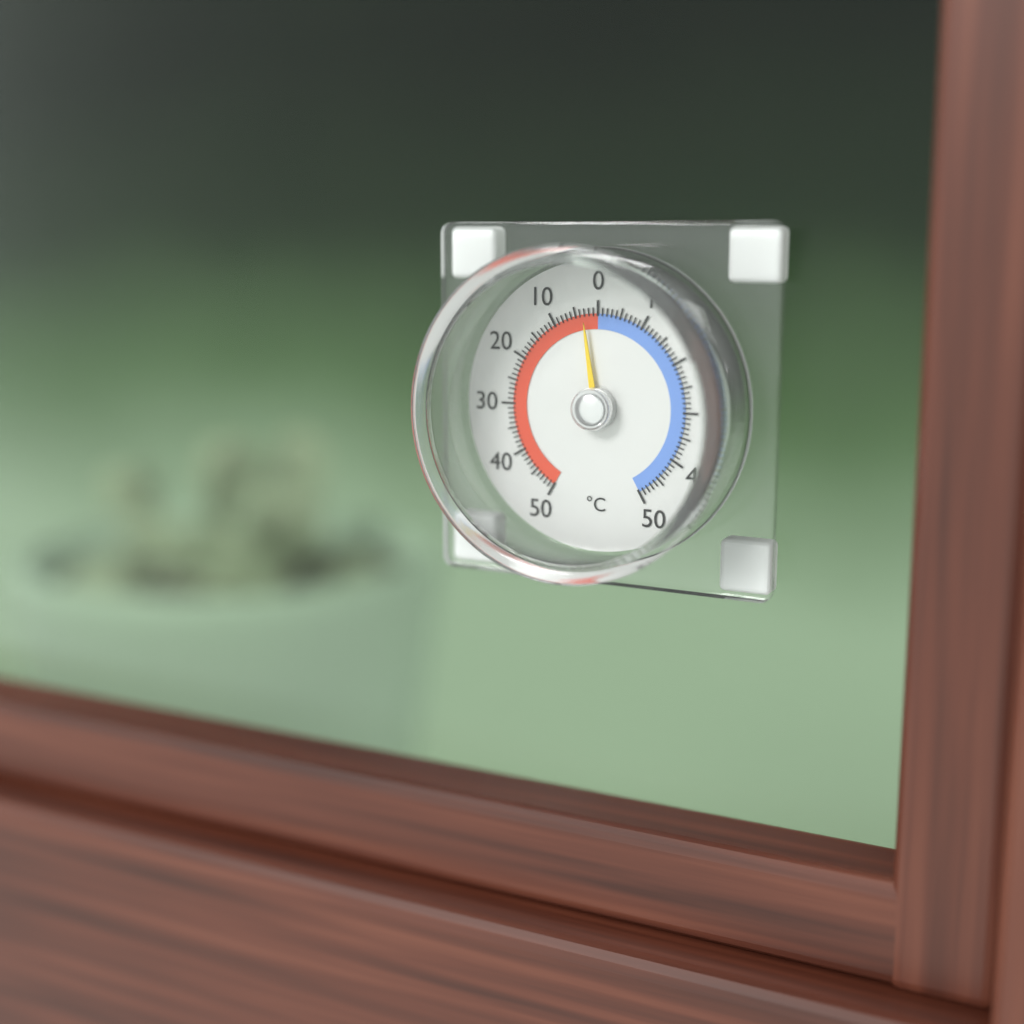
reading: 3 °C
